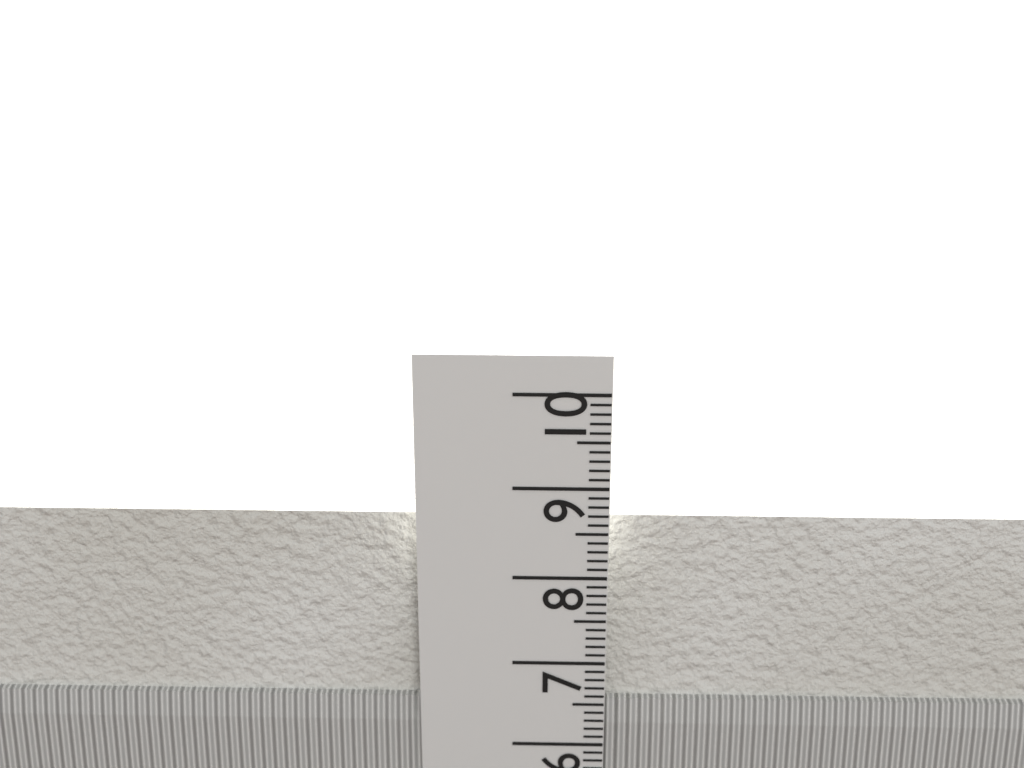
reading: 8.6 cm
